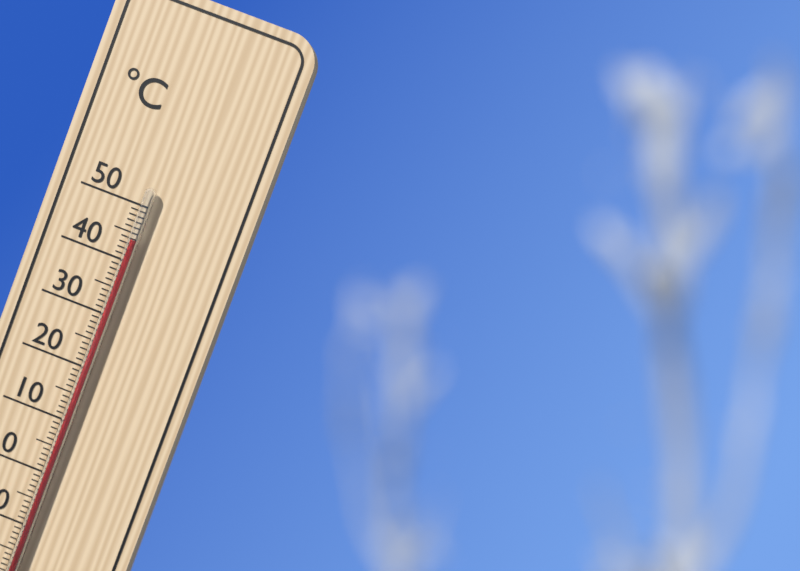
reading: 44 °C
